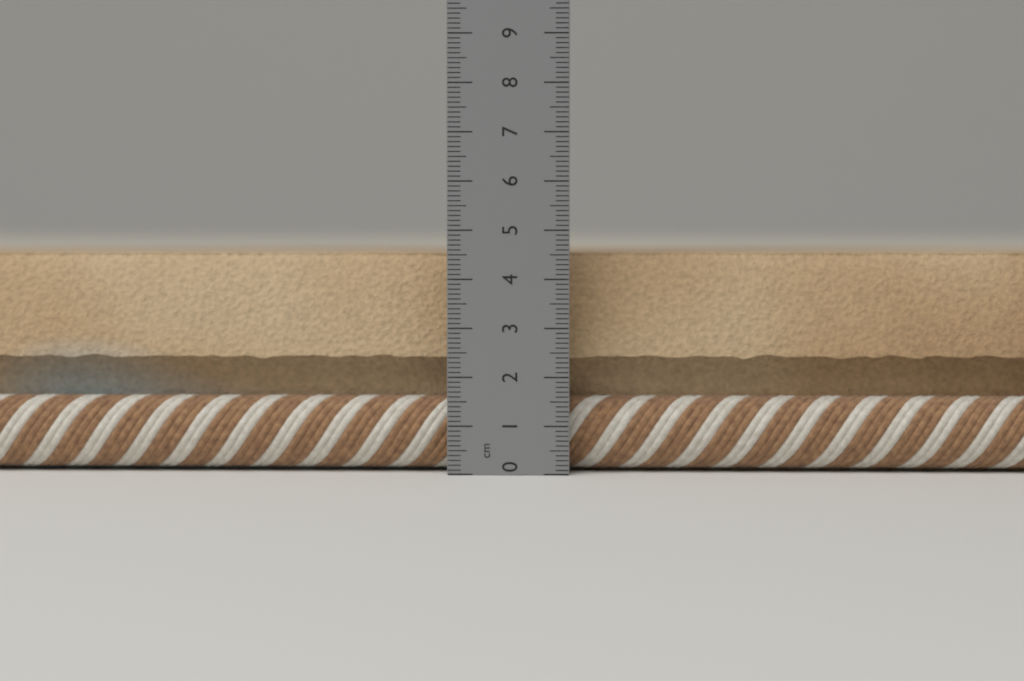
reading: 4.6 cm
